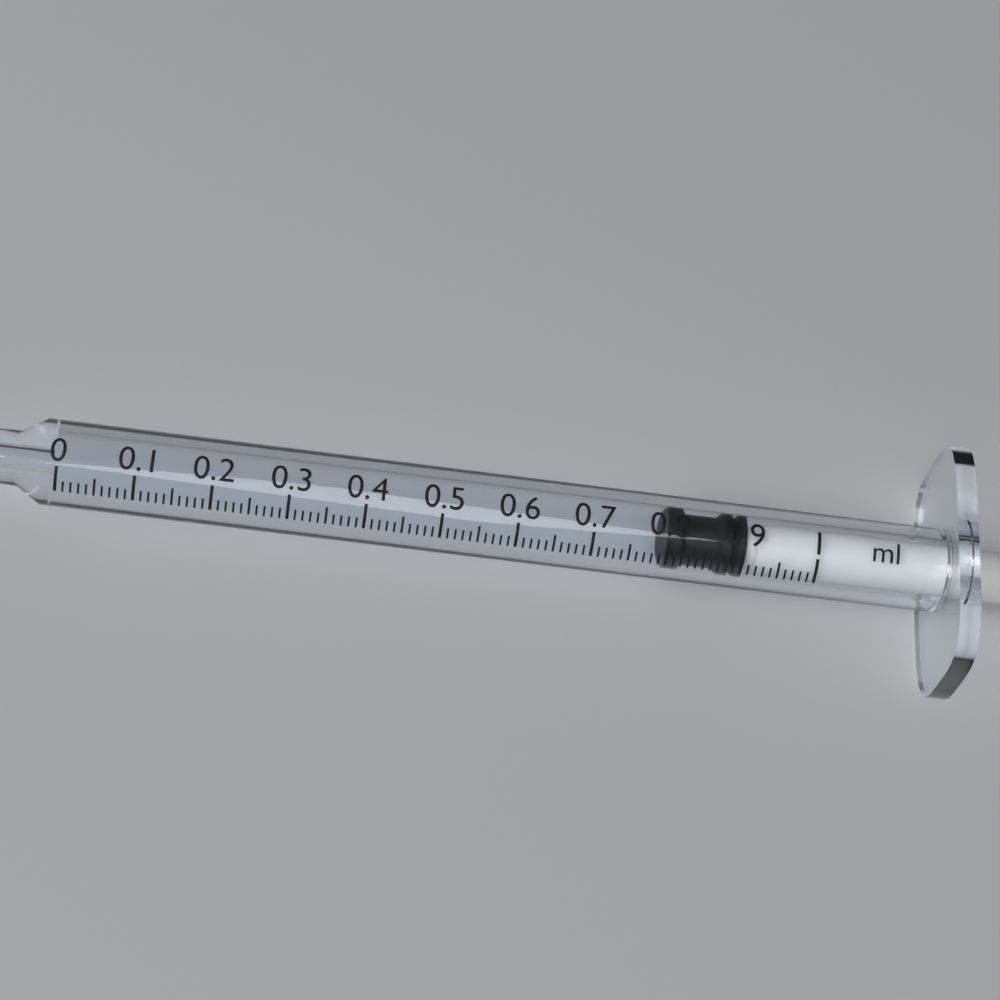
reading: 0.80 ml
